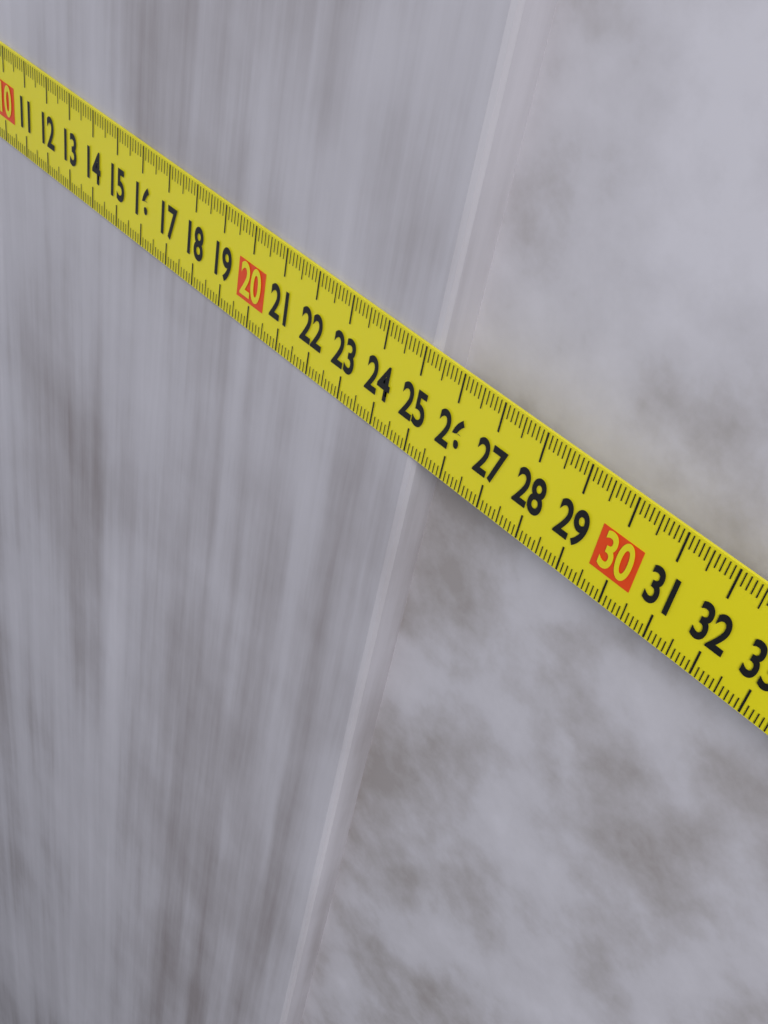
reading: 25.2 cm
